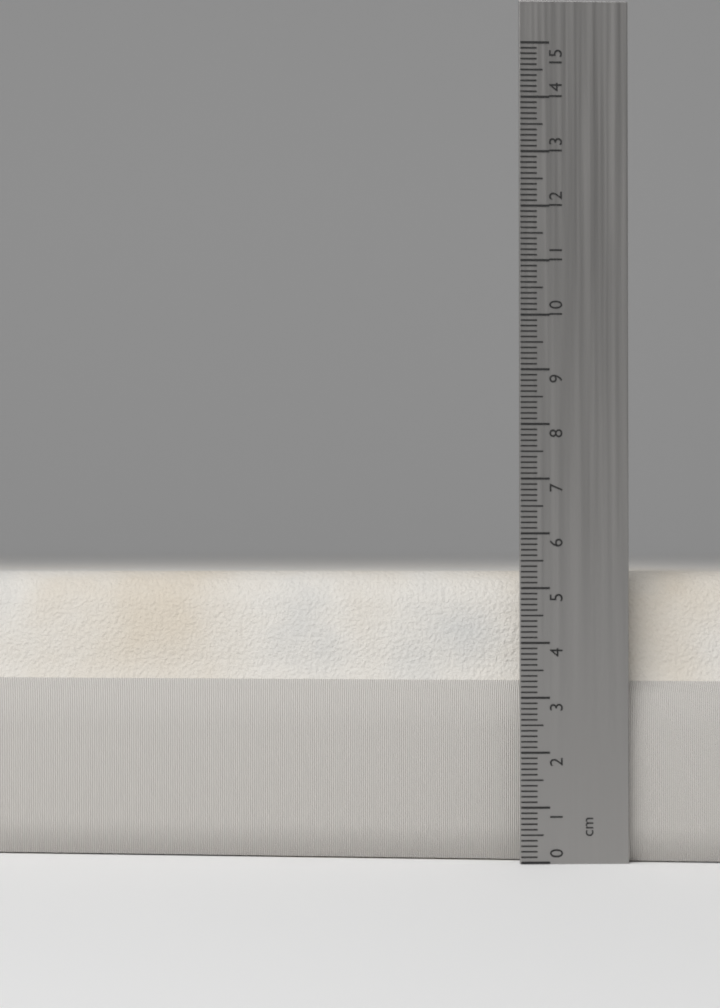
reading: 5.3 cm
